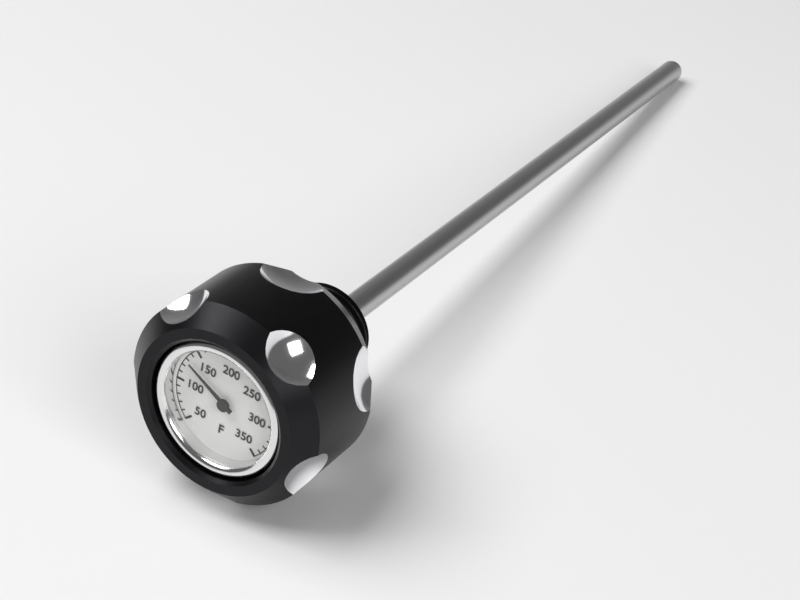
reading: 130 °F
